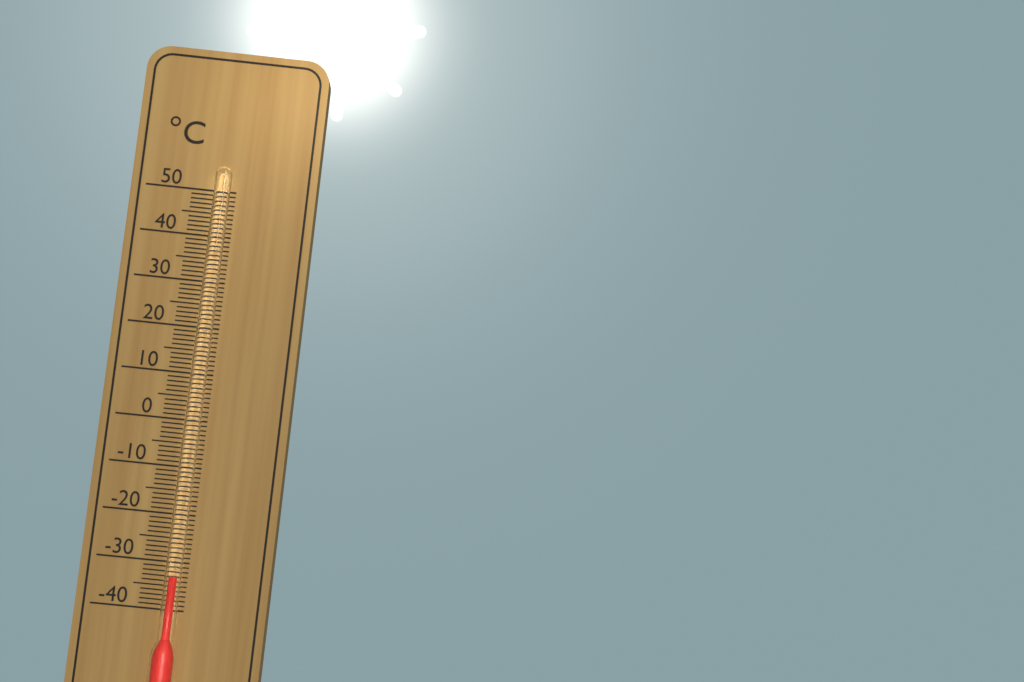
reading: -33 °C
